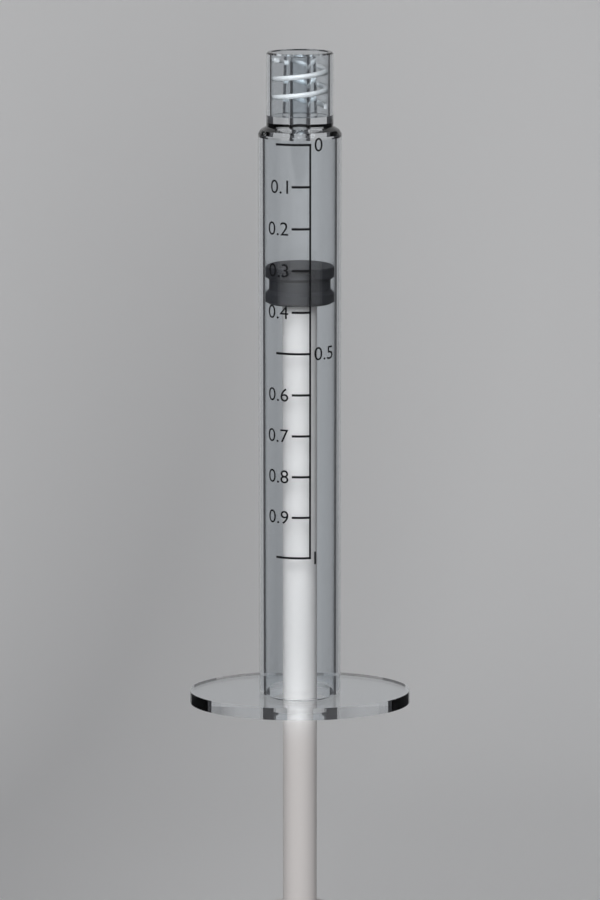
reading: 0.3 (no unit)
